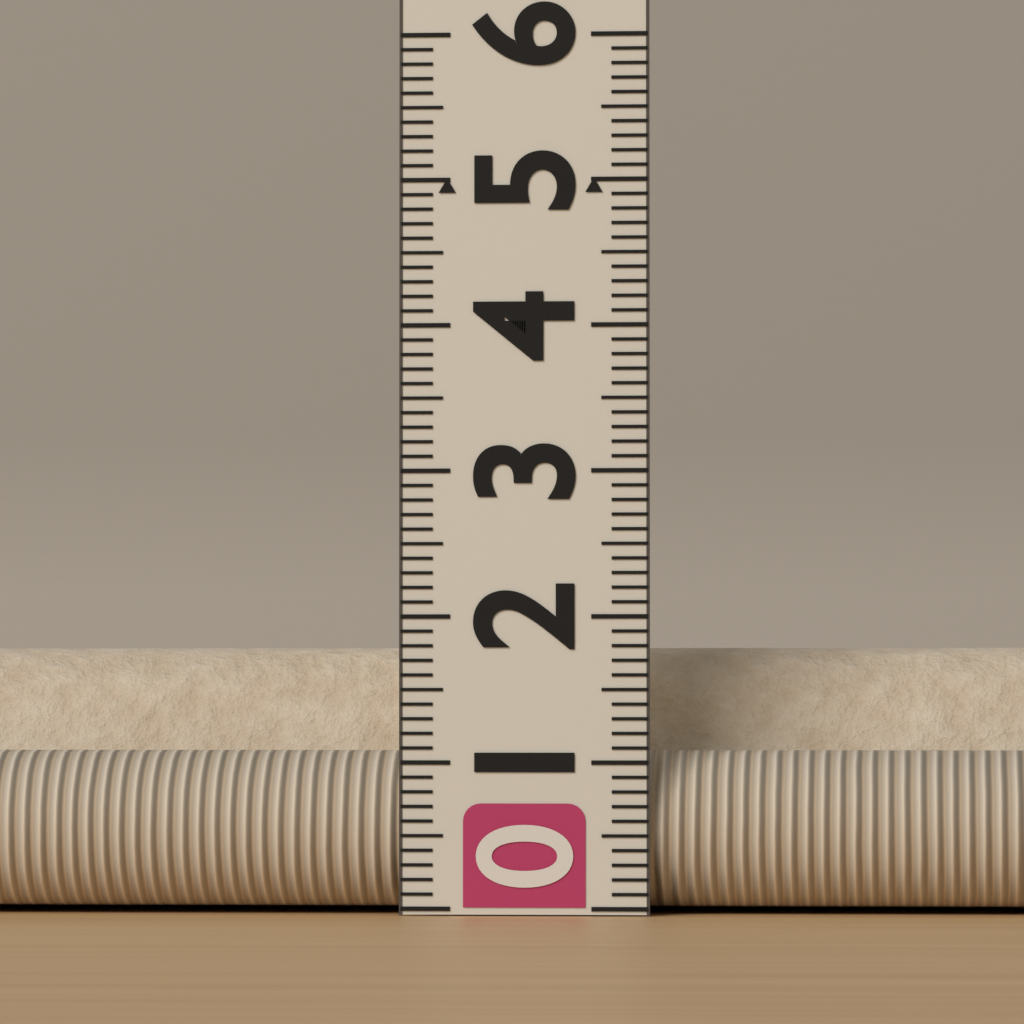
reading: 1.8 (no unit)
